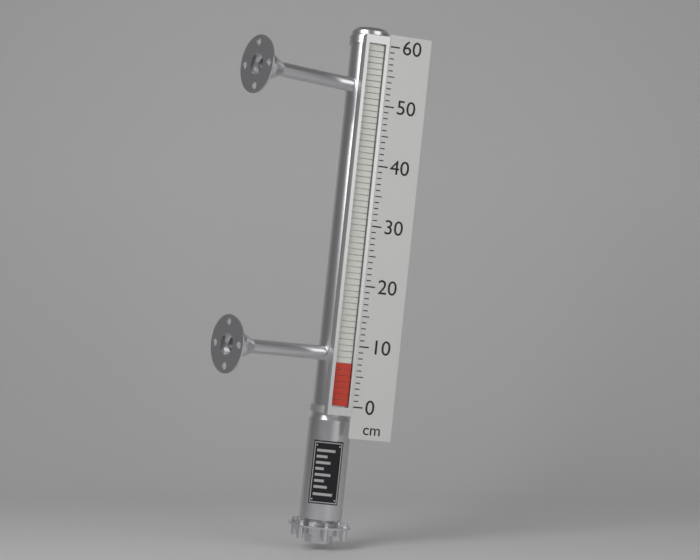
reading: 7 cm
